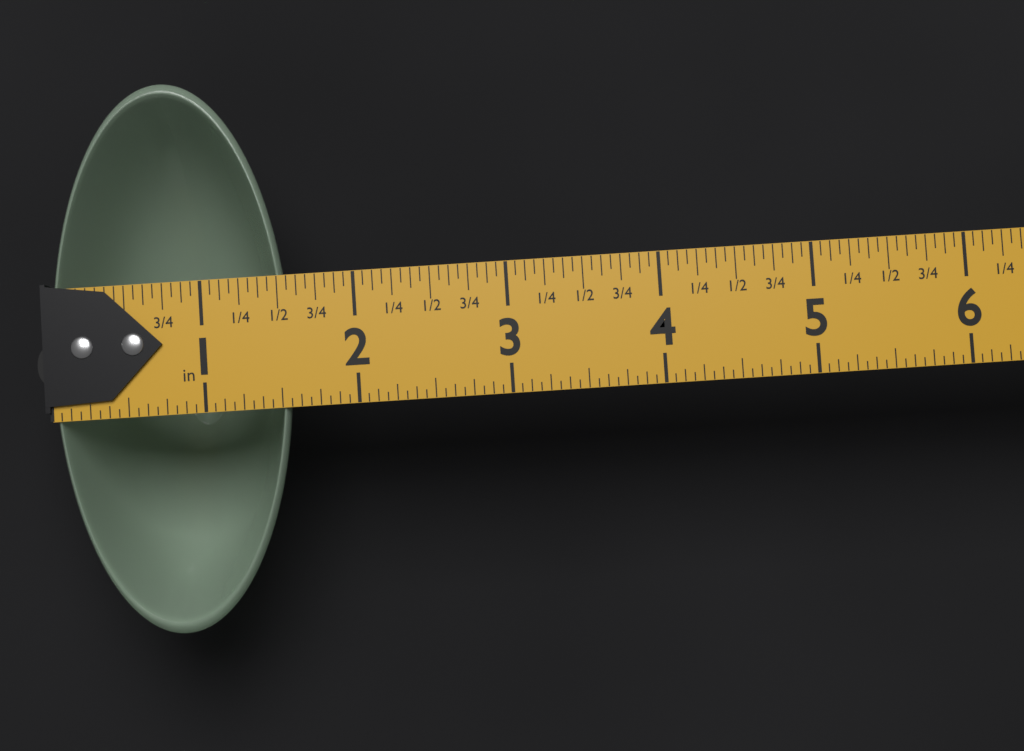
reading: 1.5625 in
